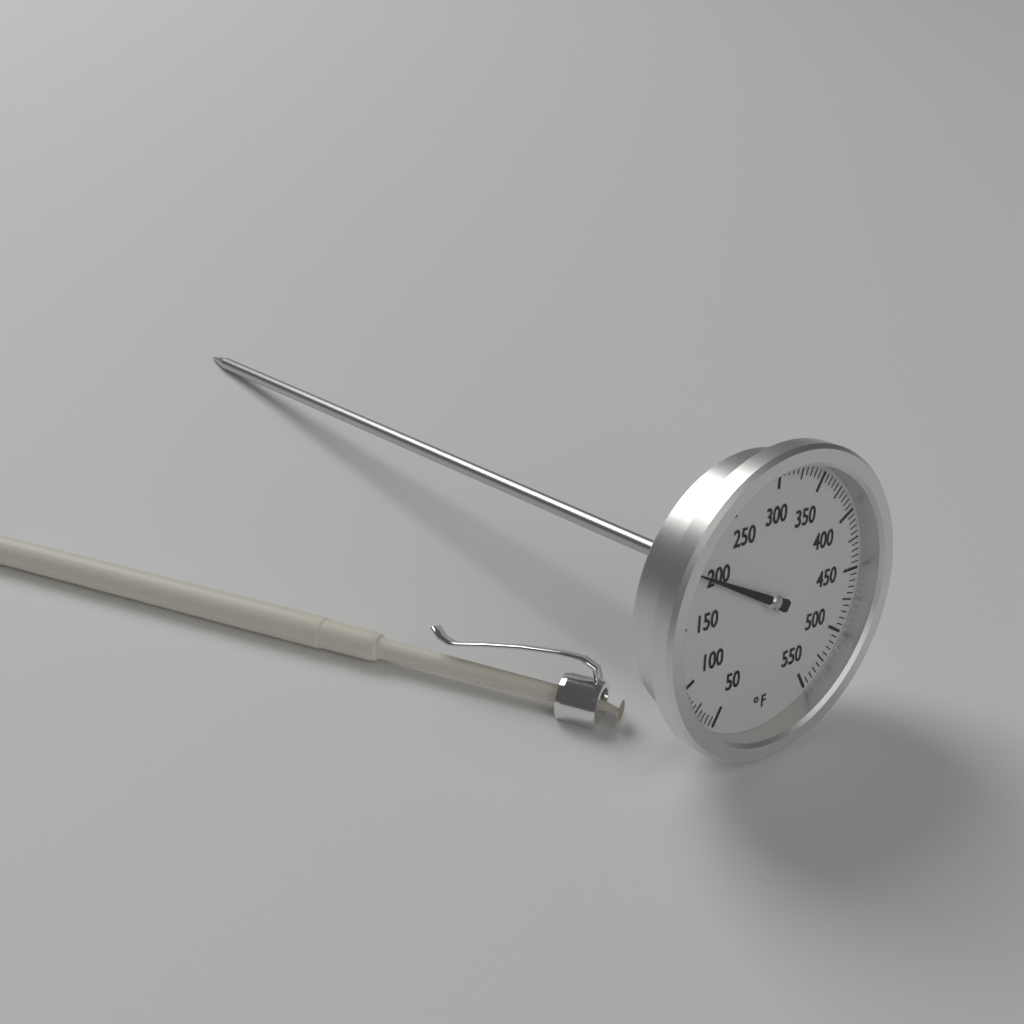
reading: 195 °F
